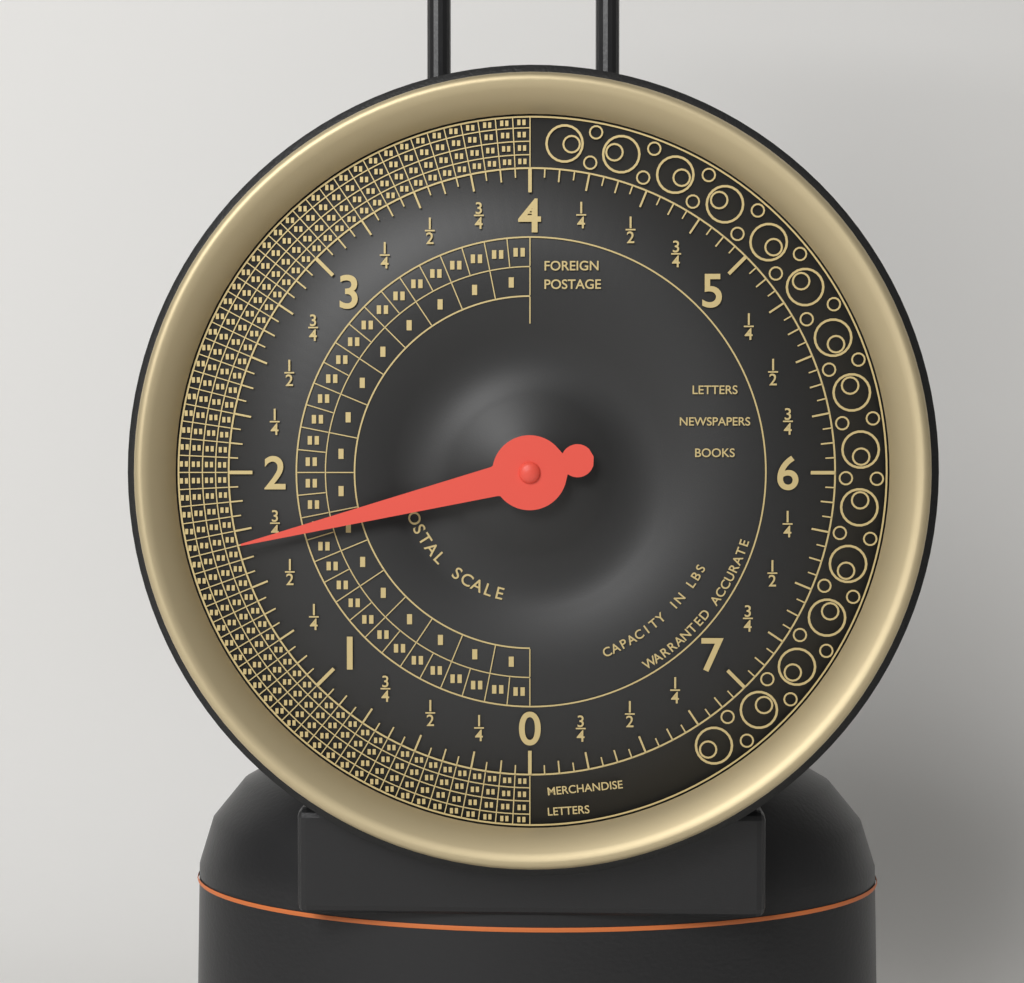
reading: 1.6875 lbs
